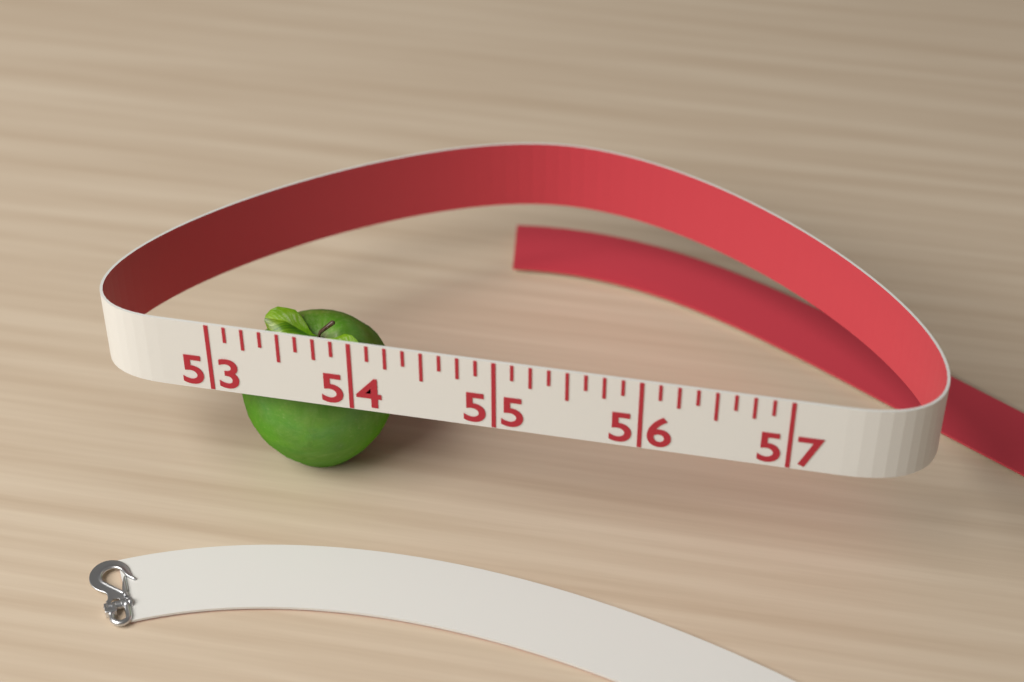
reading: 54.125 (no unit)
